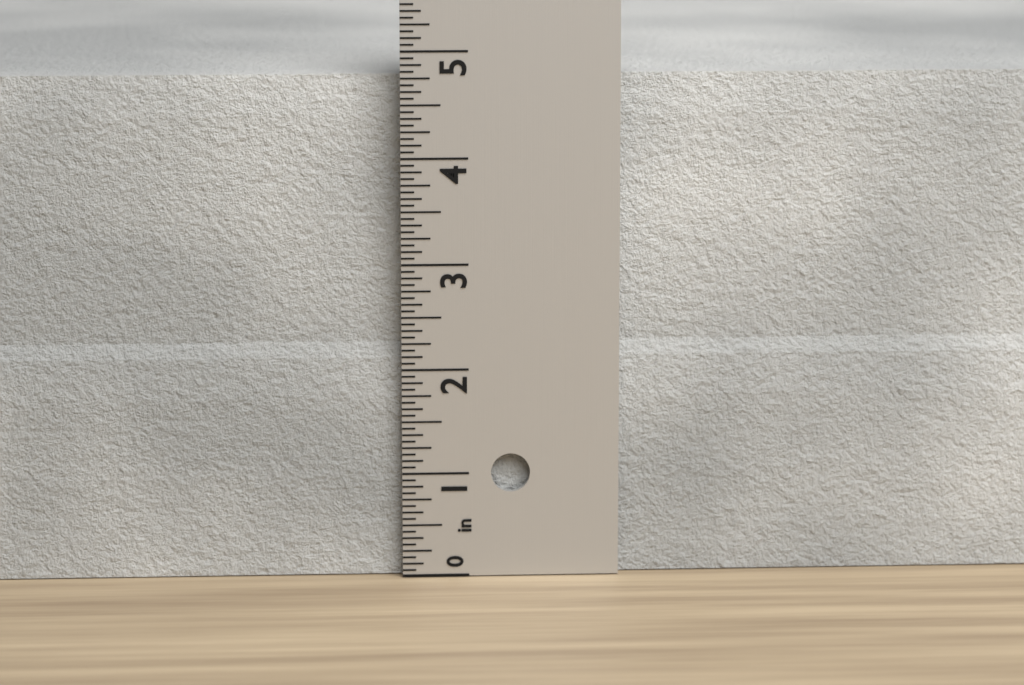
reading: 4.7500 in
